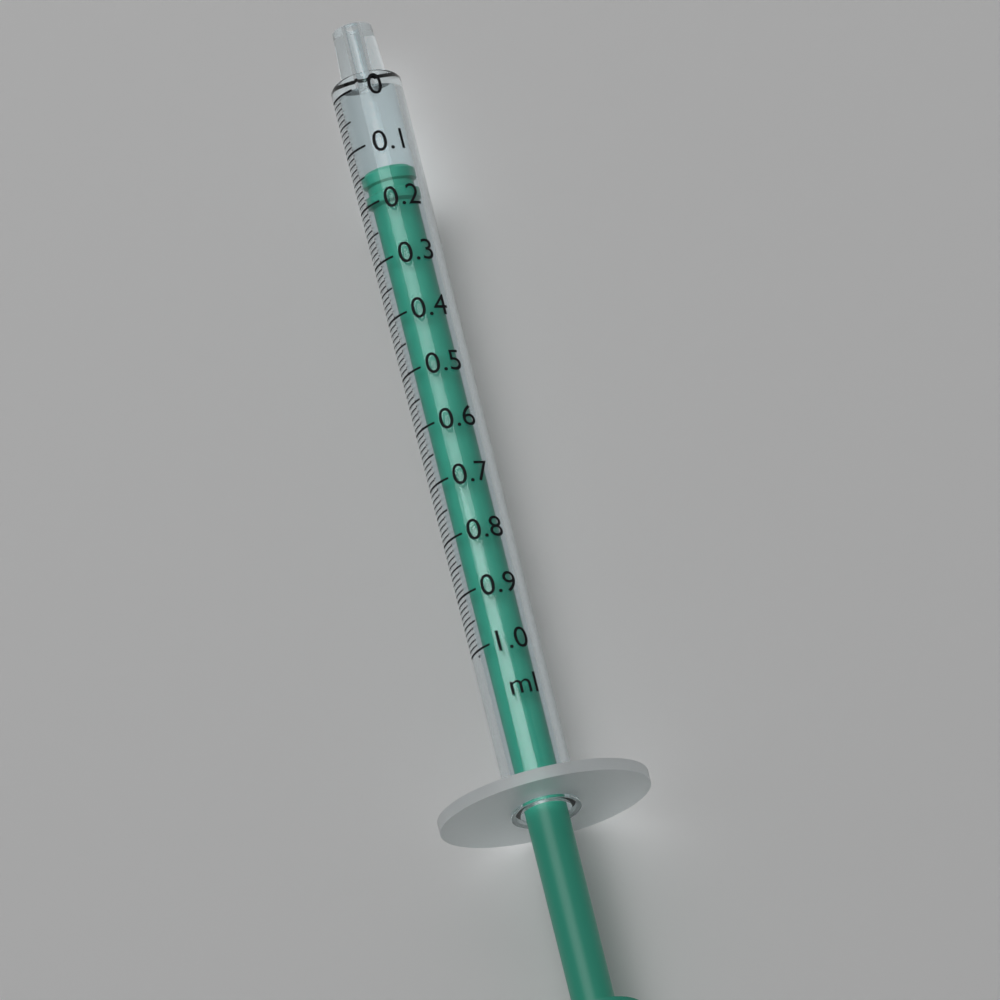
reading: 0.14 ml
